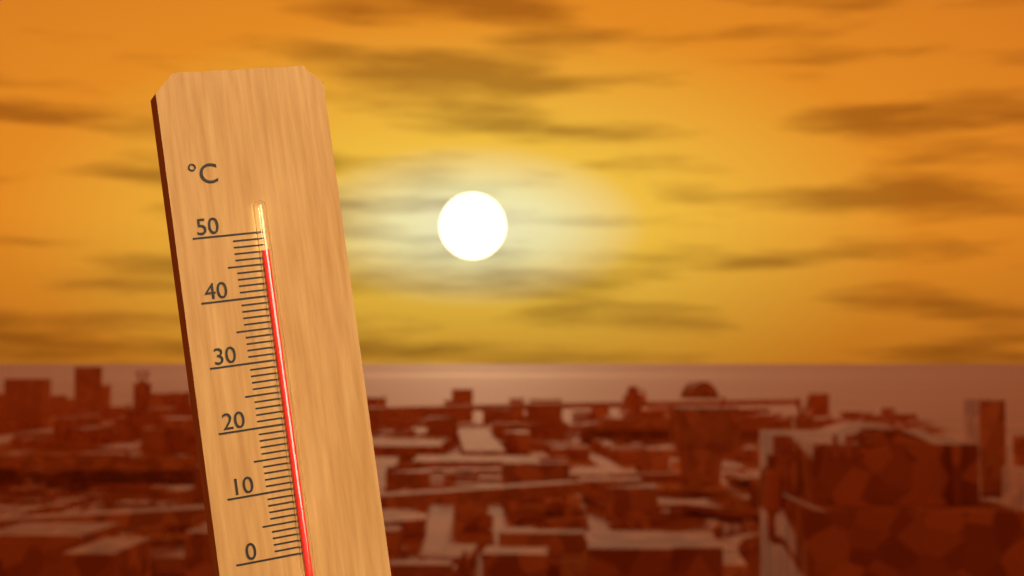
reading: 47 °C
